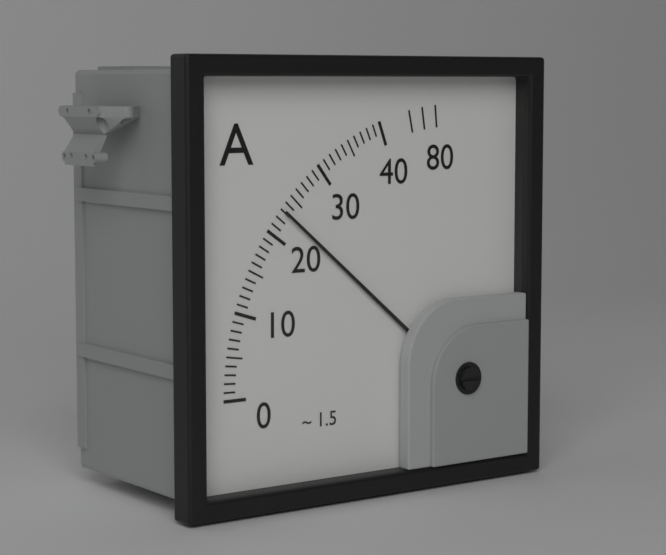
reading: 23 A
